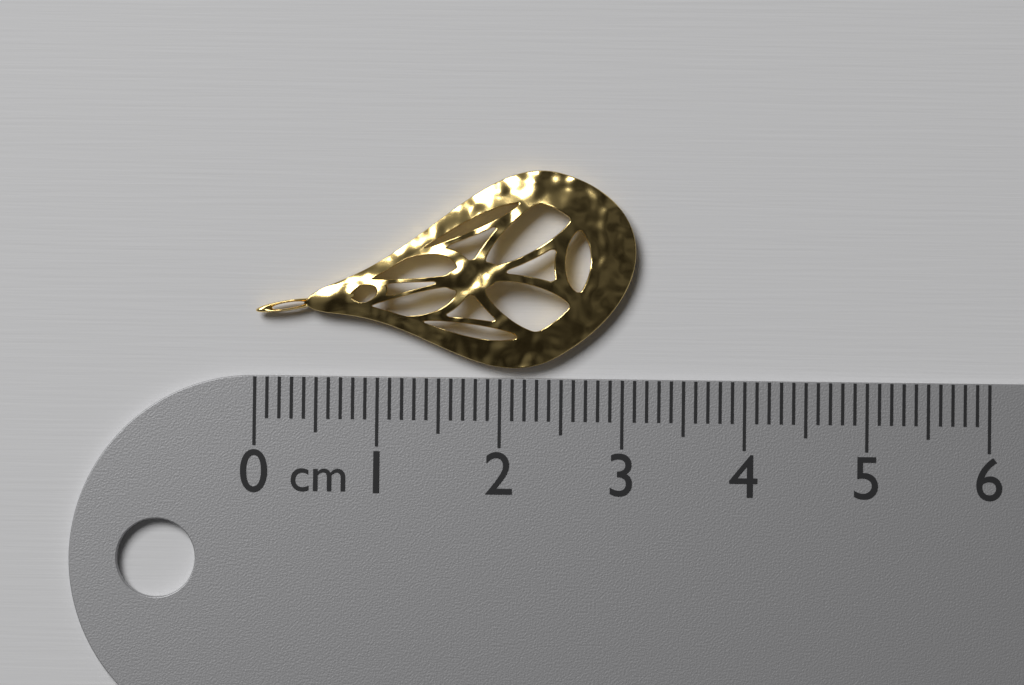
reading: 3.1 cm
